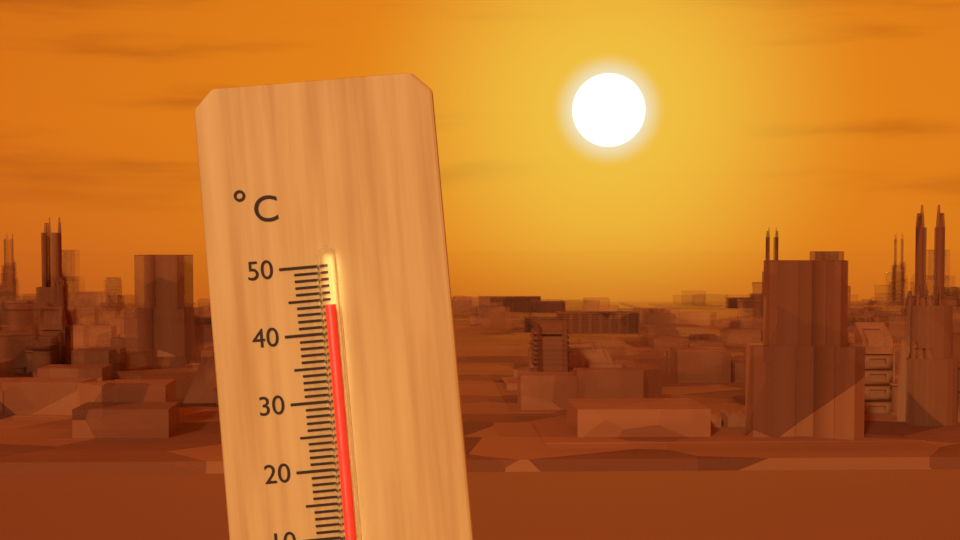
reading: 44 °C
